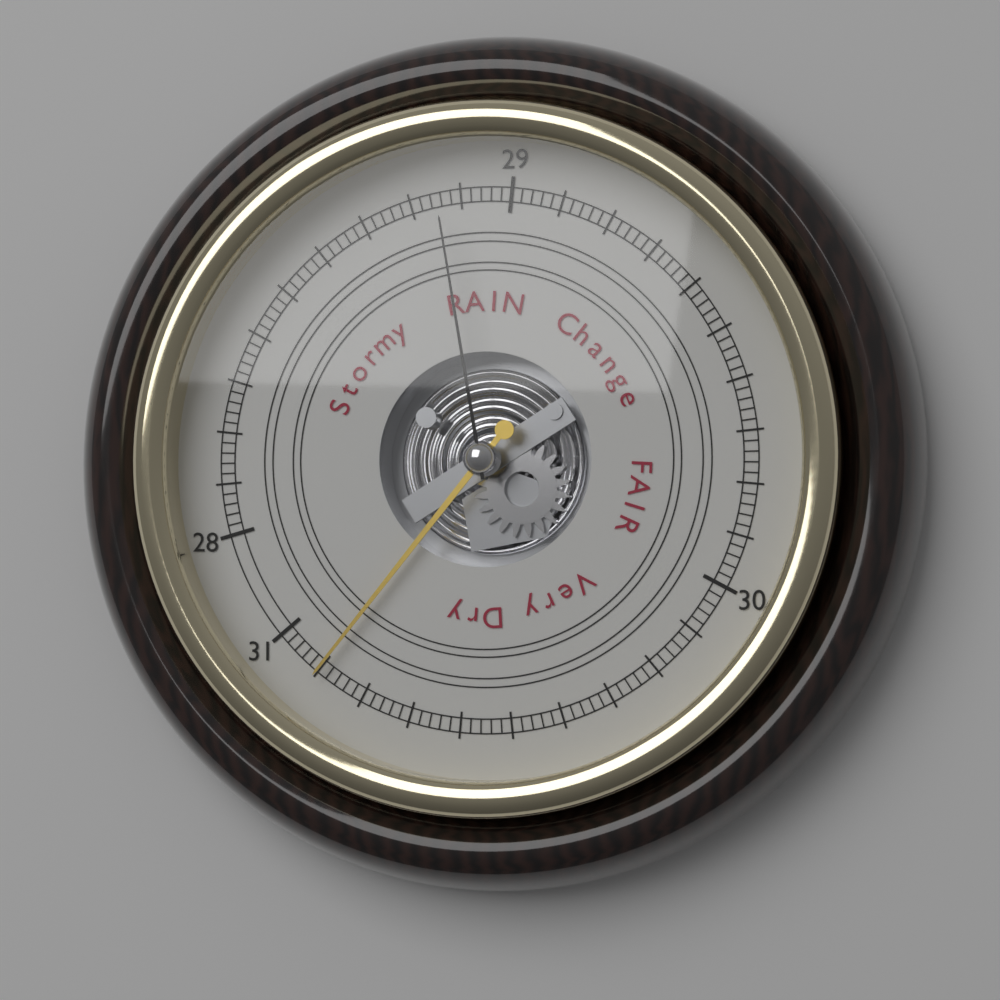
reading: 30.90 (no unit)
